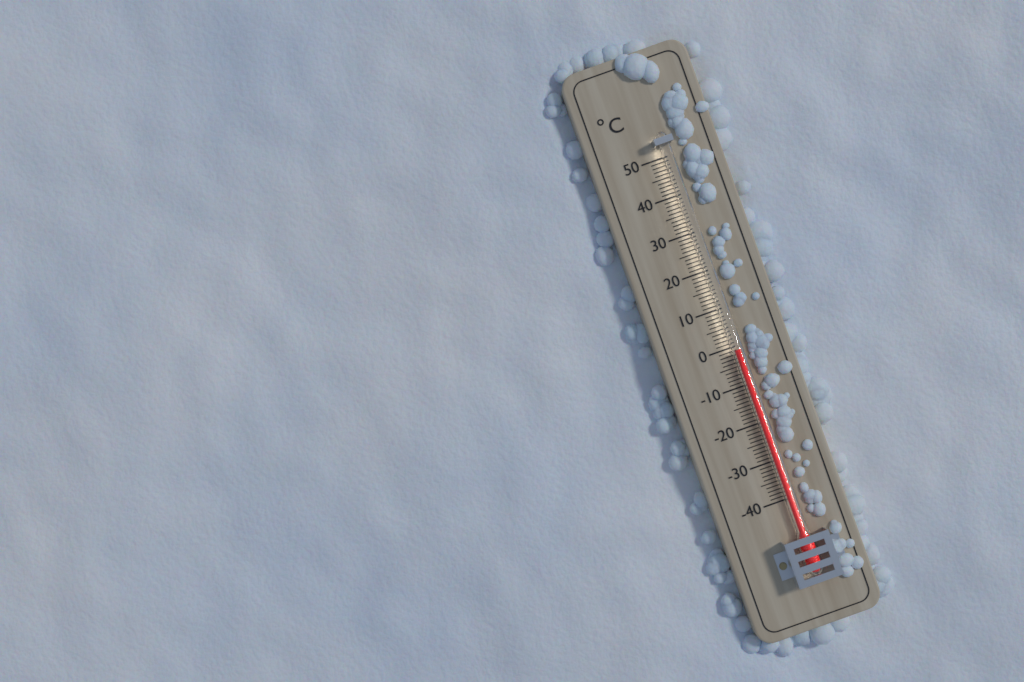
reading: -1 °C
